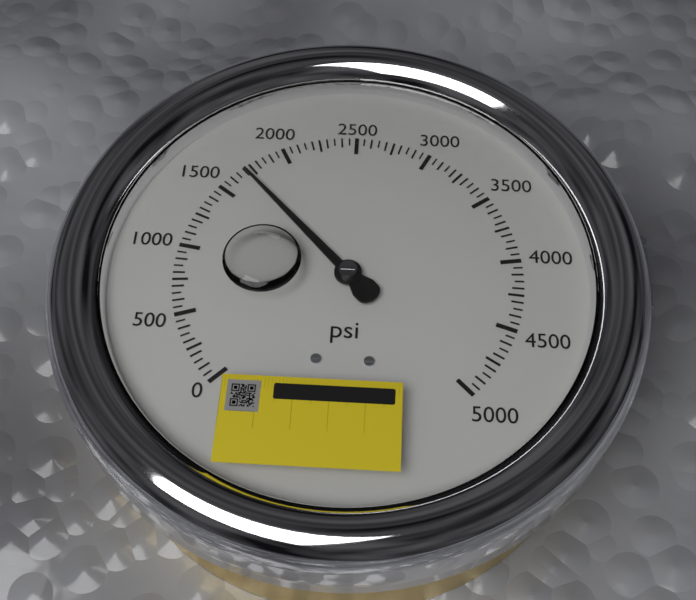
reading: 1700 psi
